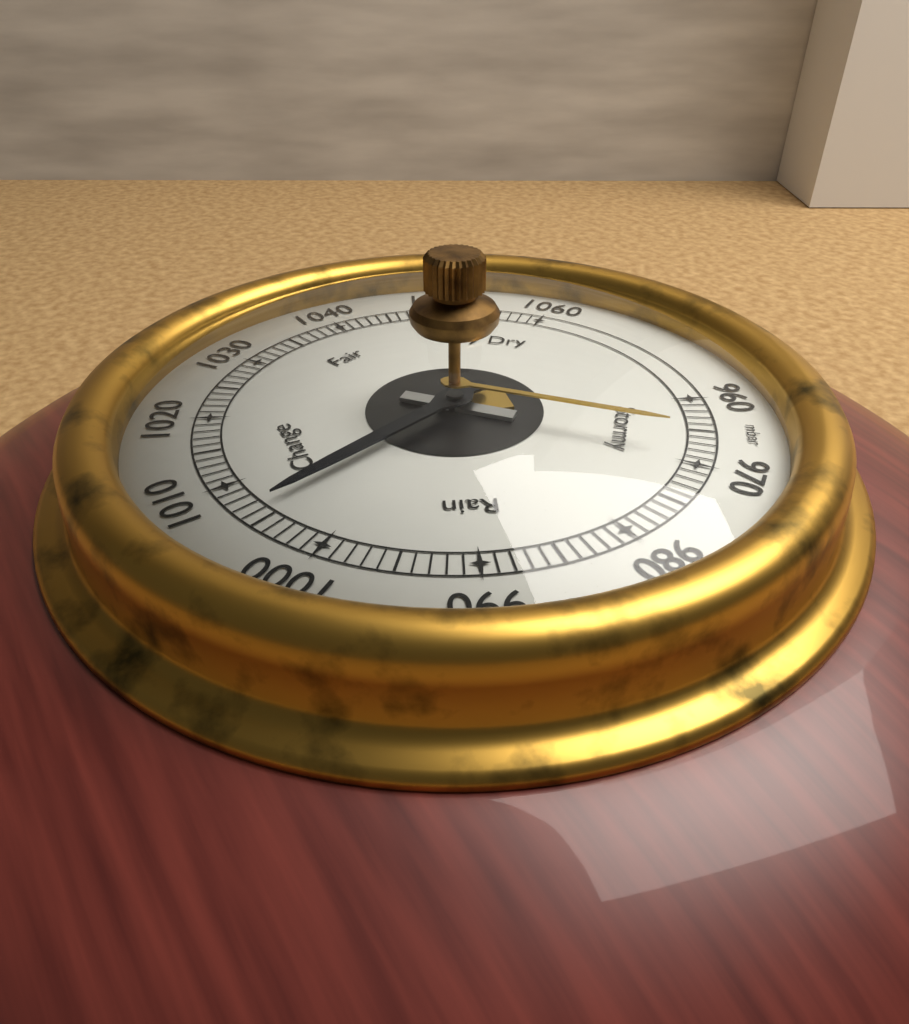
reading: 1006 mbar
